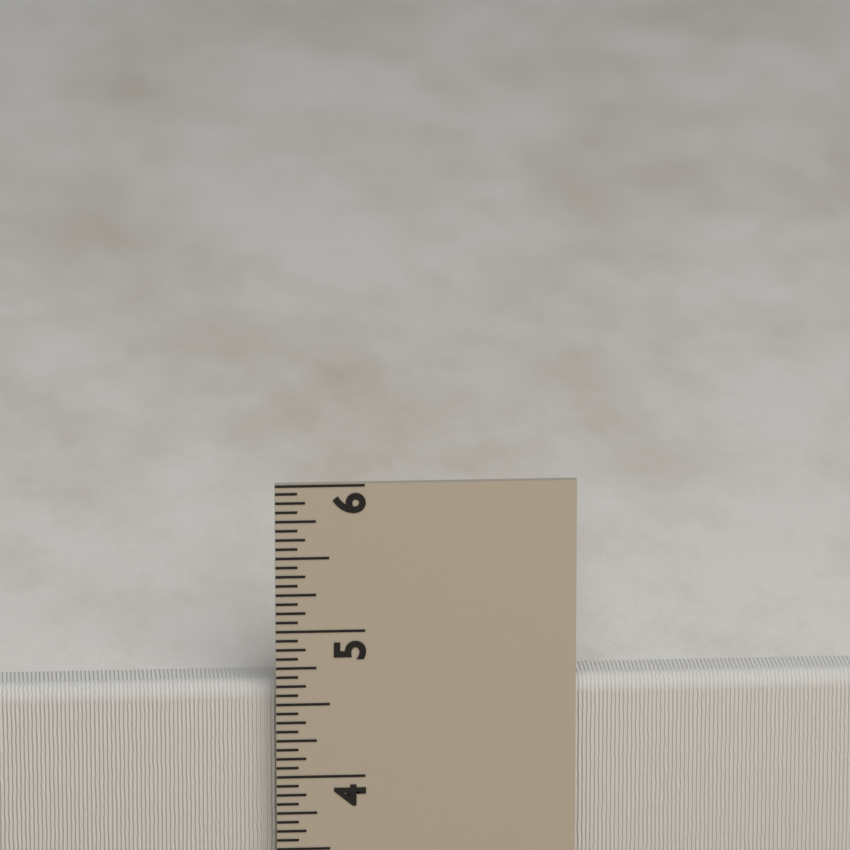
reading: 4.6250 in
